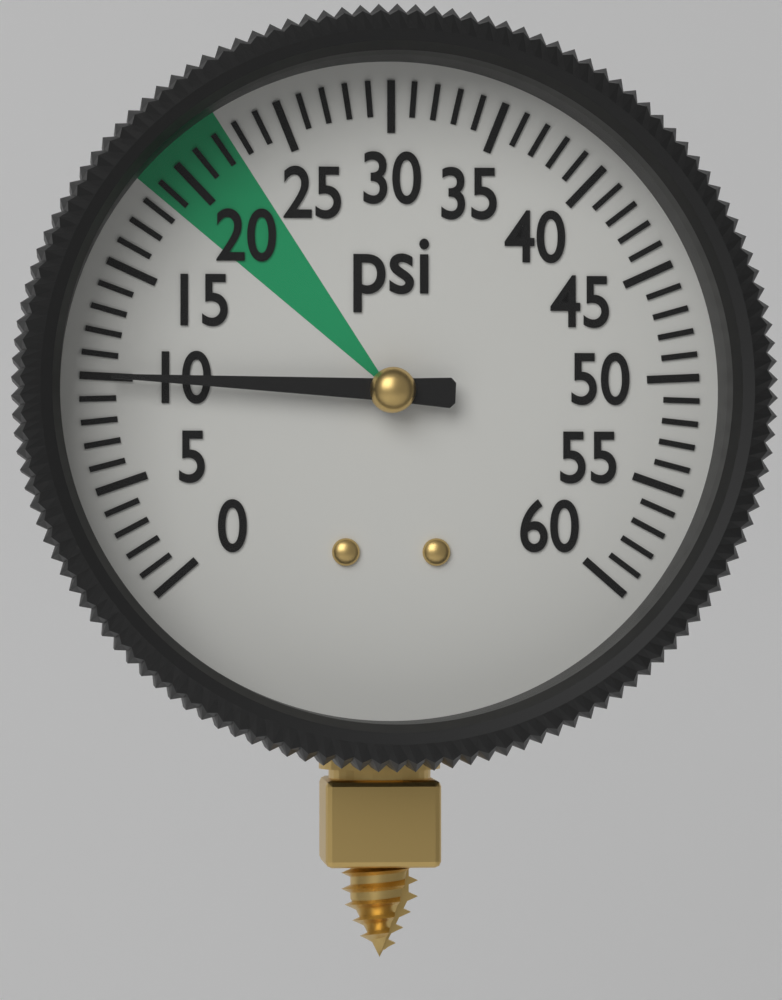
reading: 10 psi
